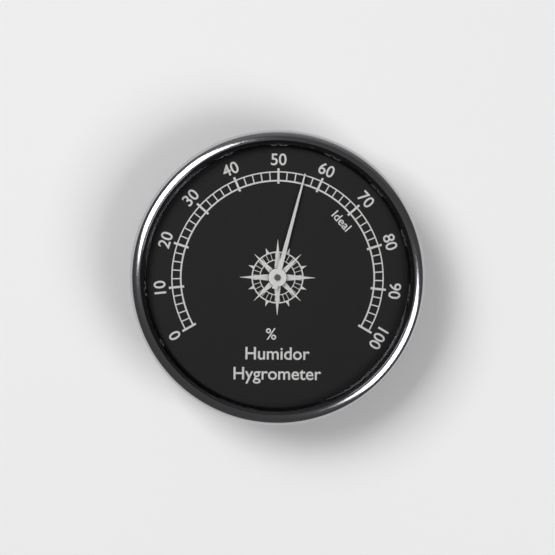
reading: 56 %
